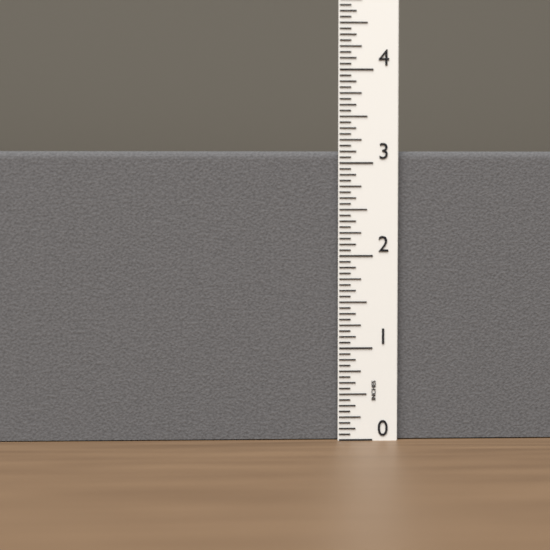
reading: 3.1250 in
